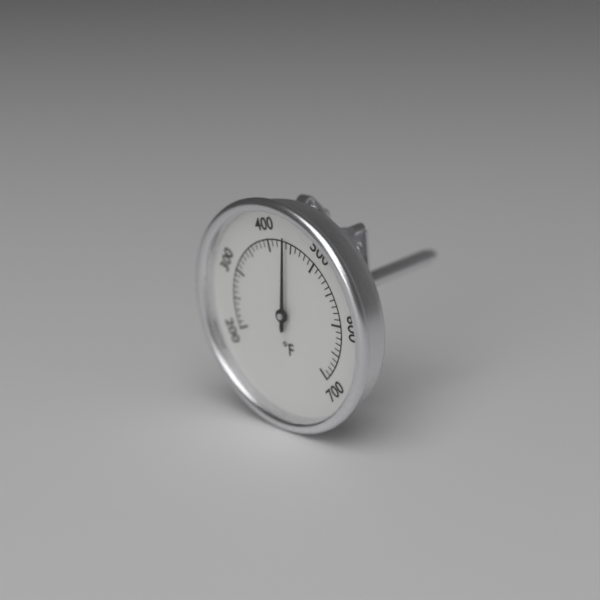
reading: 440 °F
